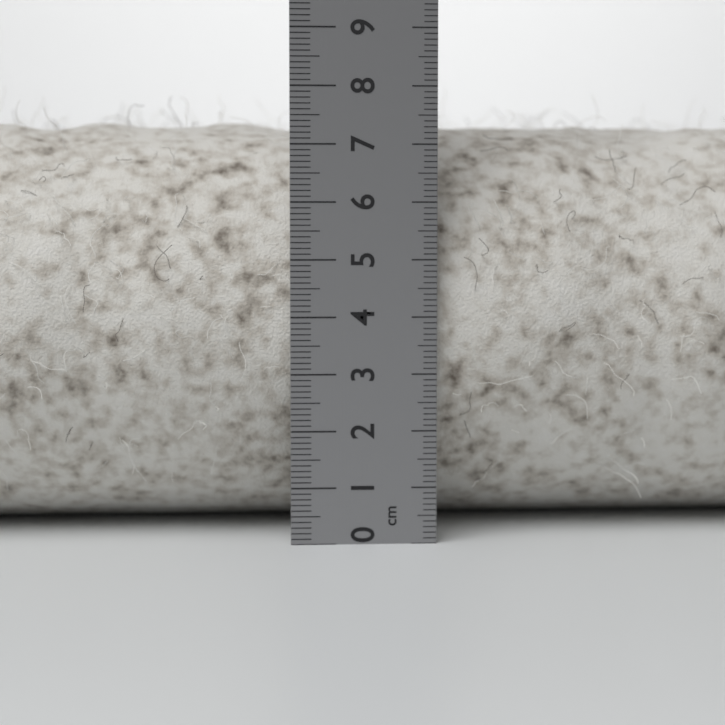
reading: 7.6 cm
